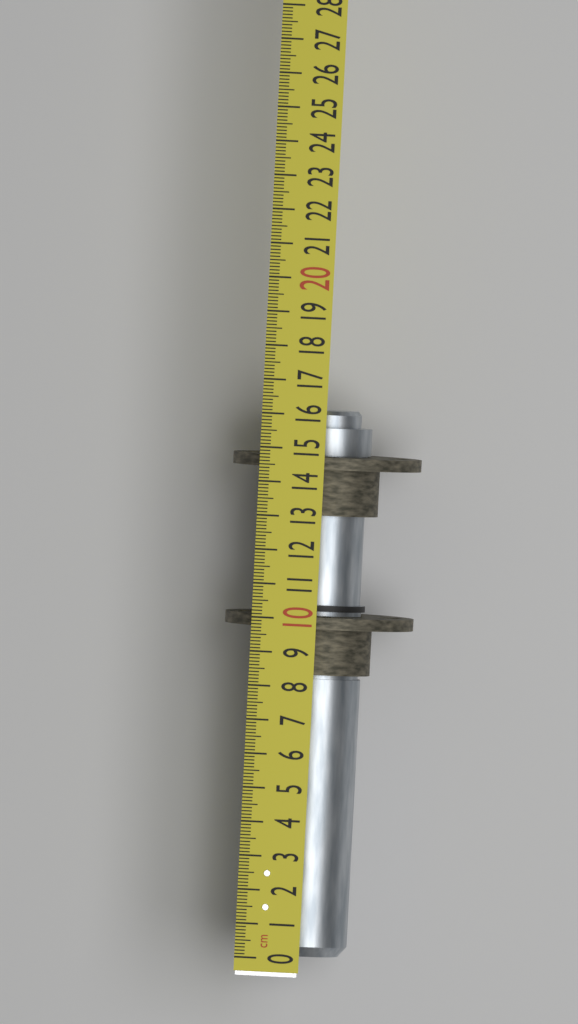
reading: 16.1 cm
